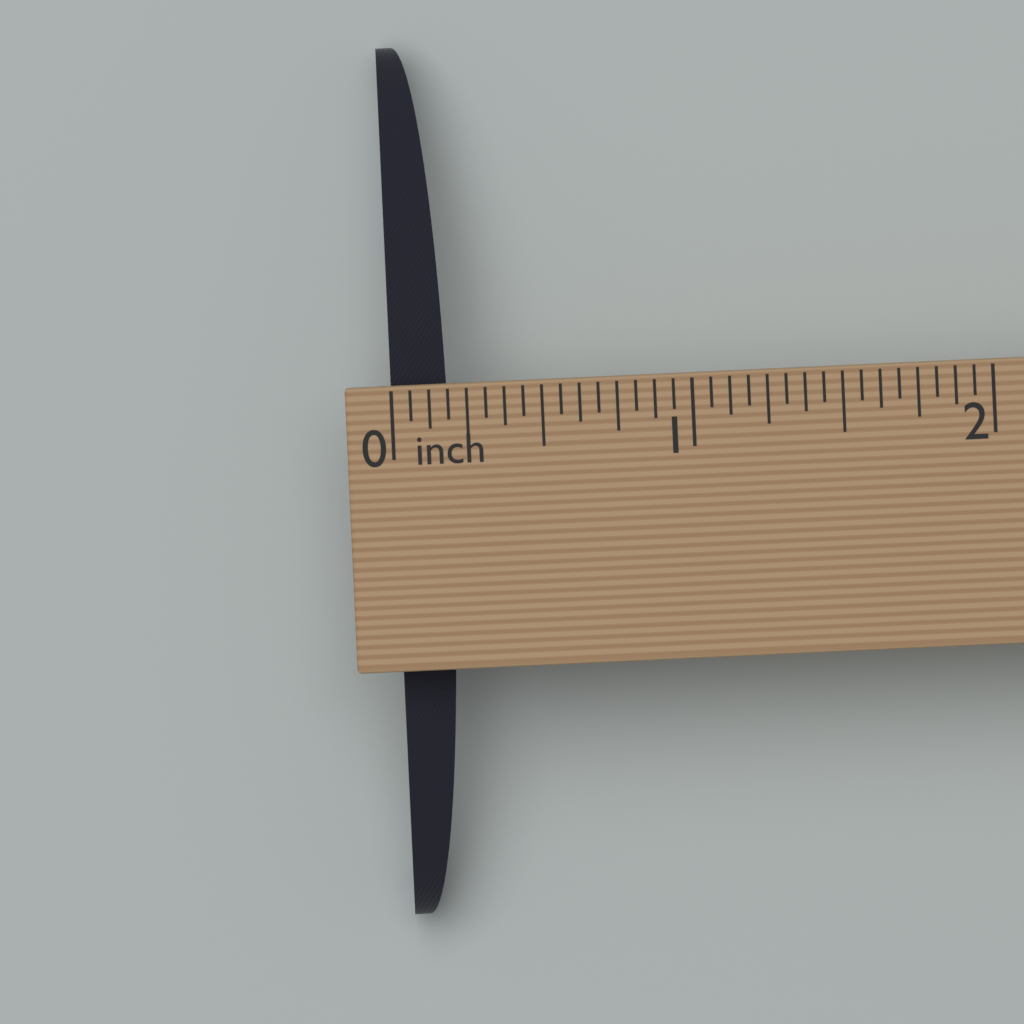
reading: 0.1875 in
